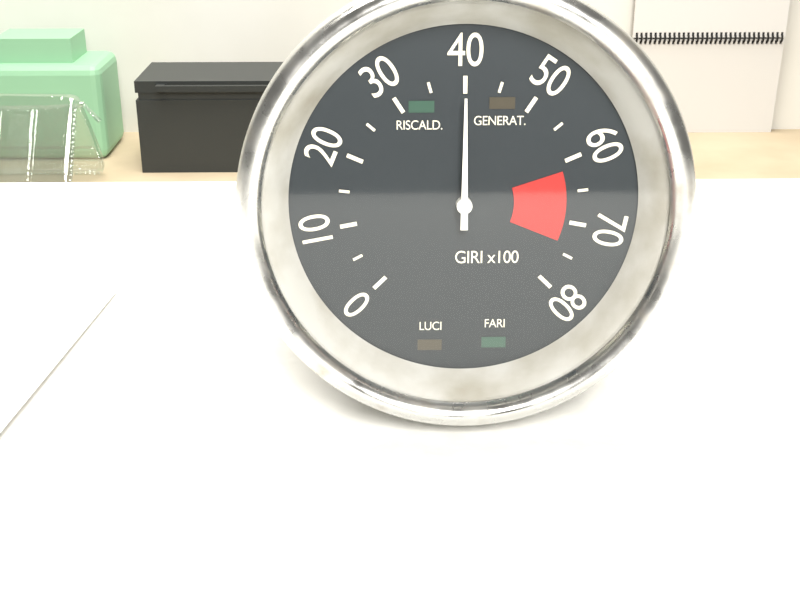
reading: 4000 giri
